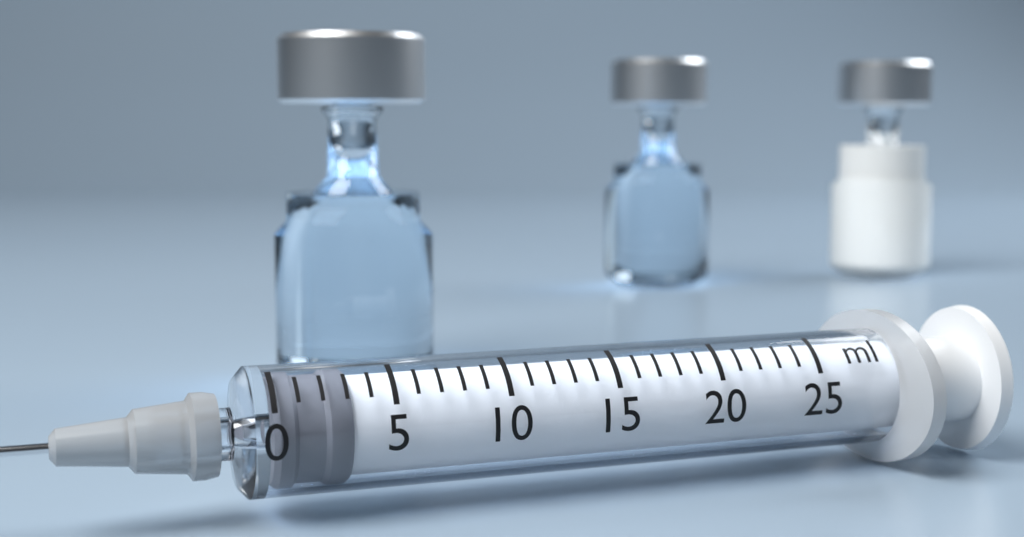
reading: 0 ml
